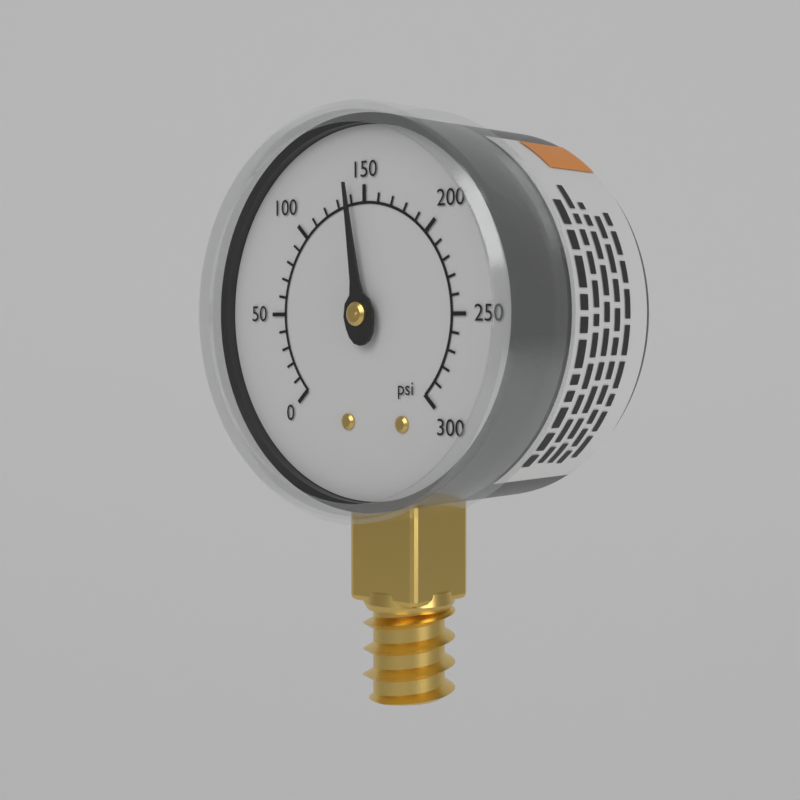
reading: 140 psi
